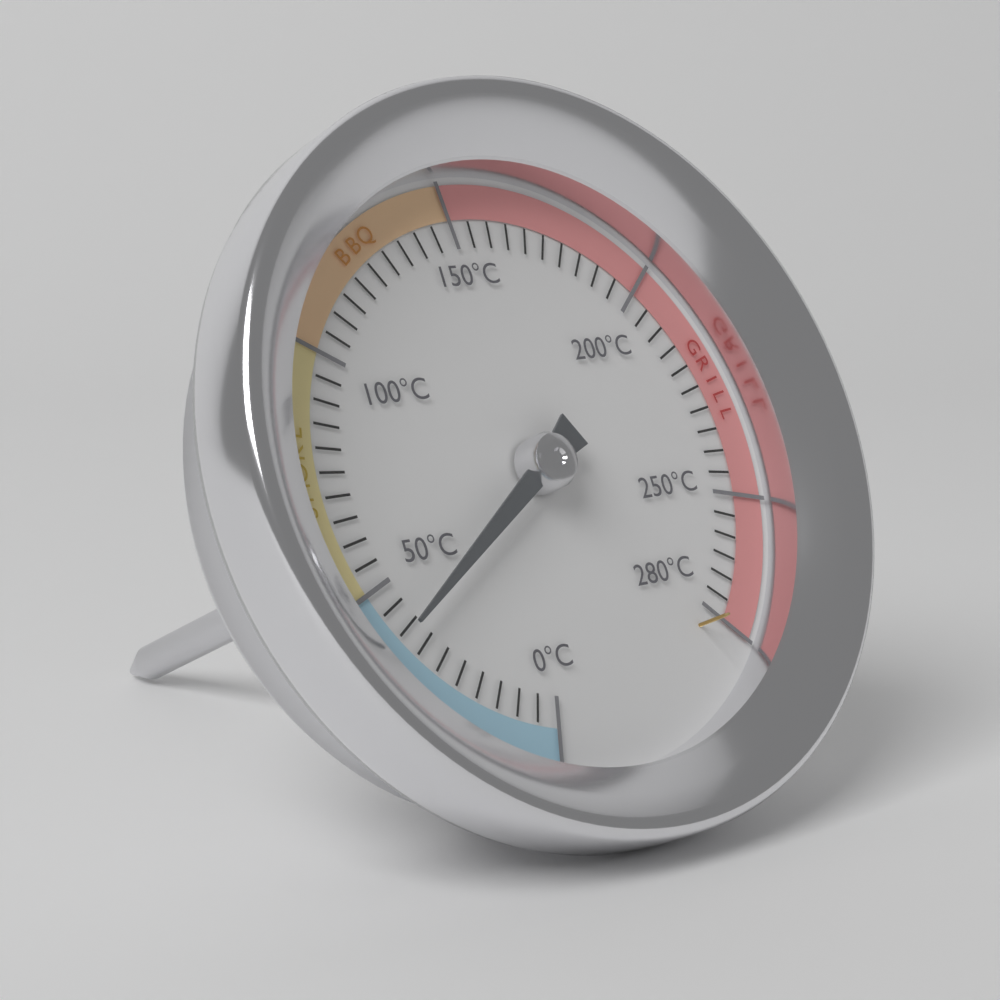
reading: 40 °C
